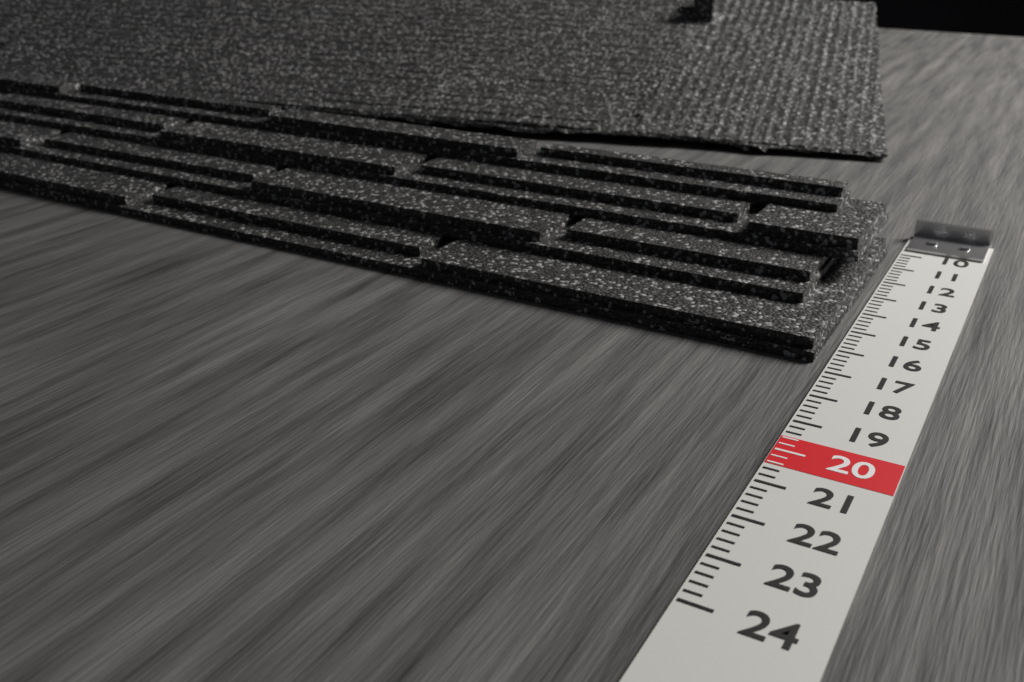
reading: 16.6 (no unit)
